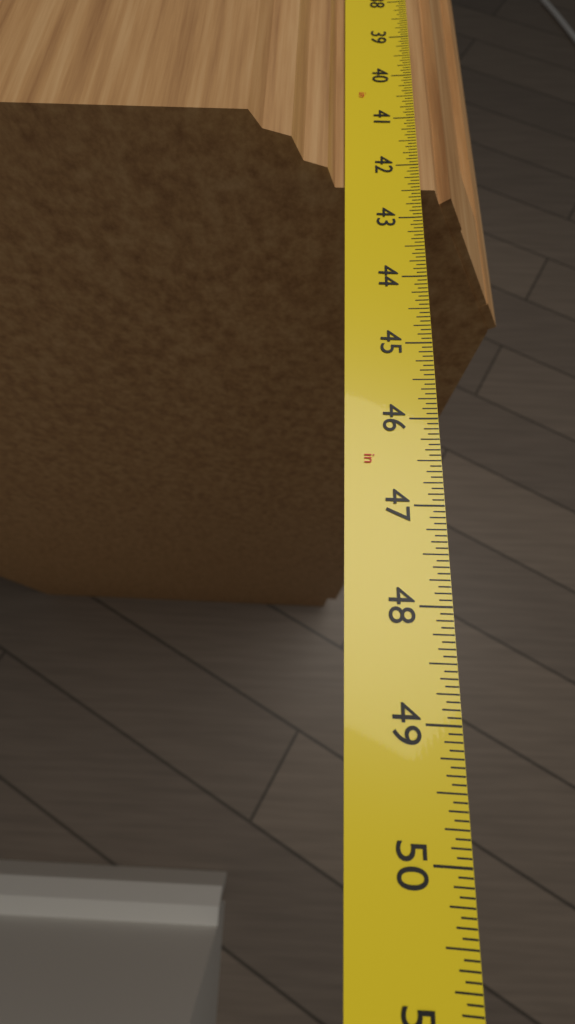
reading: 42.4375 in
